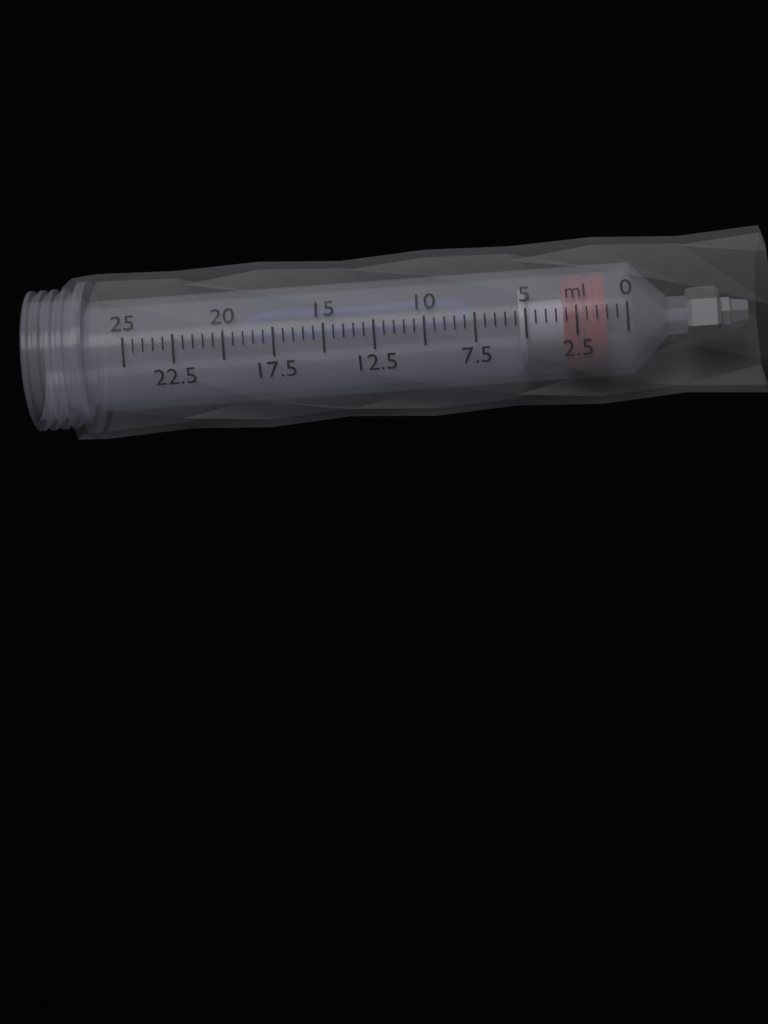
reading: 1.0 ml
